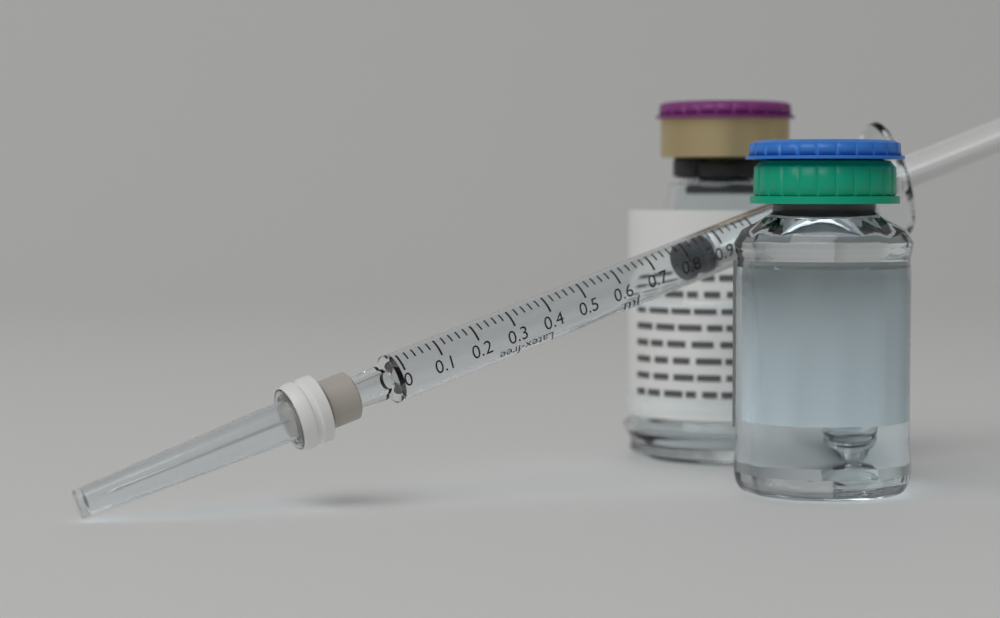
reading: 0.80 ml
